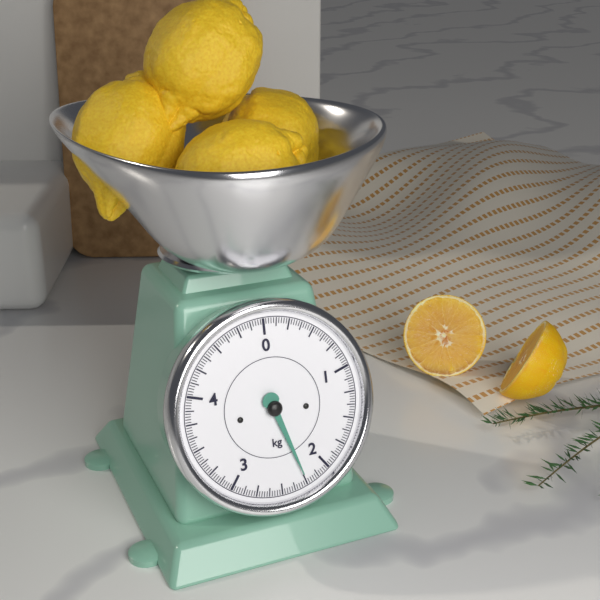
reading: 2.250 kg
